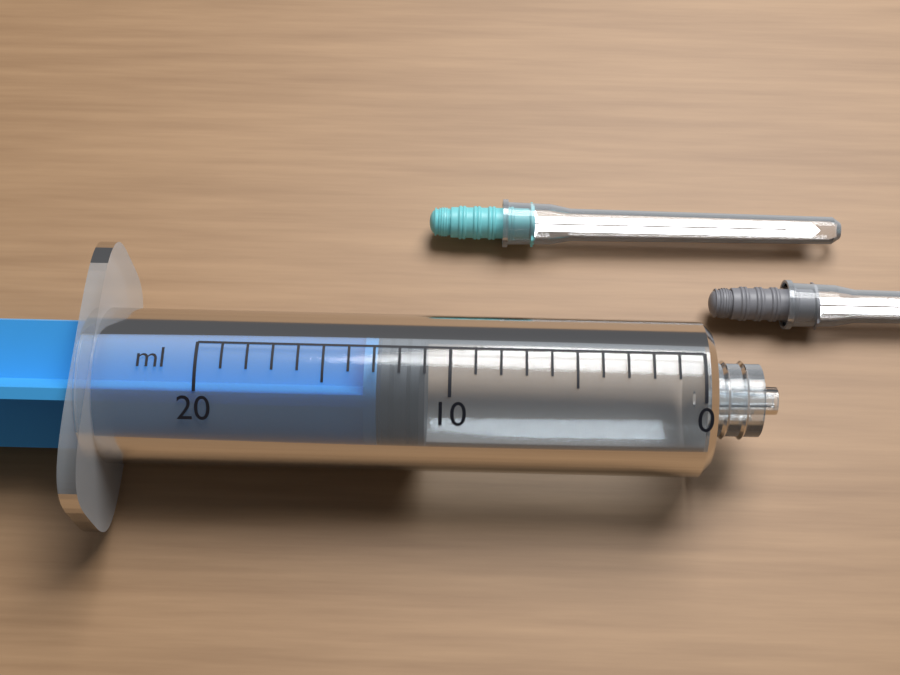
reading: 11 ml
